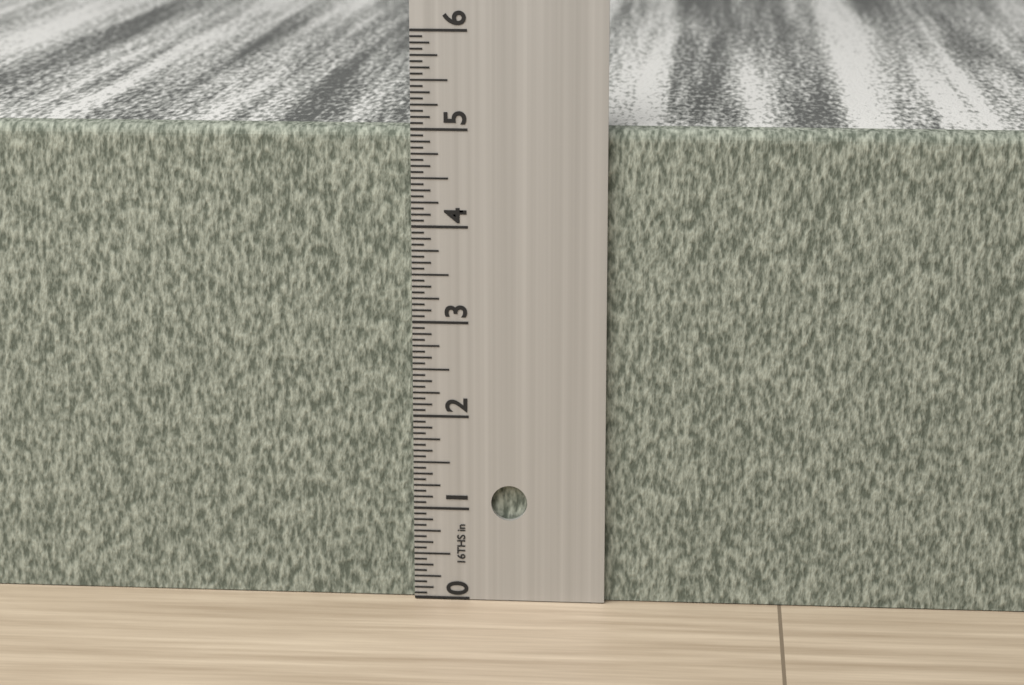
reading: 5.0000 in
